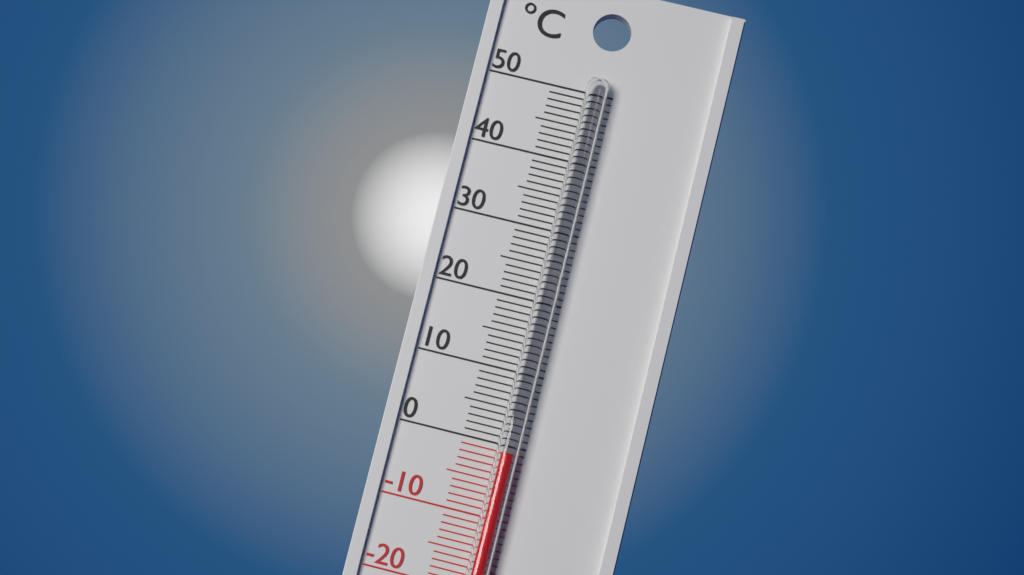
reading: -1 °C
